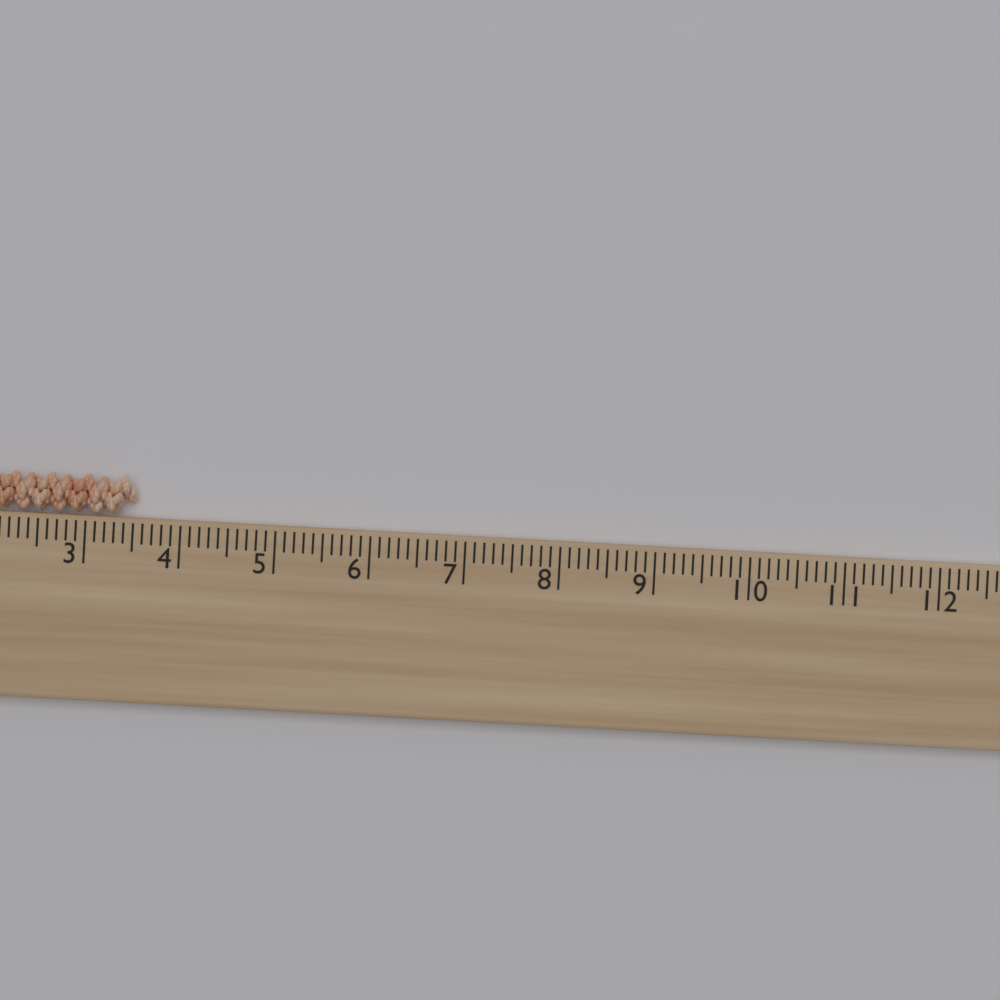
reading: 3.5 cm
